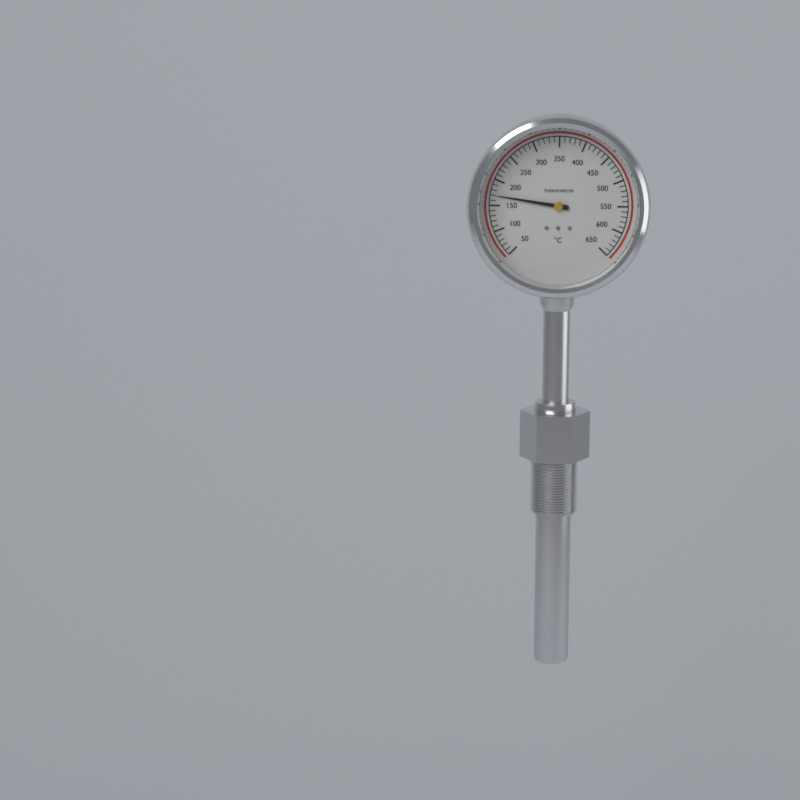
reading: 170 °C
